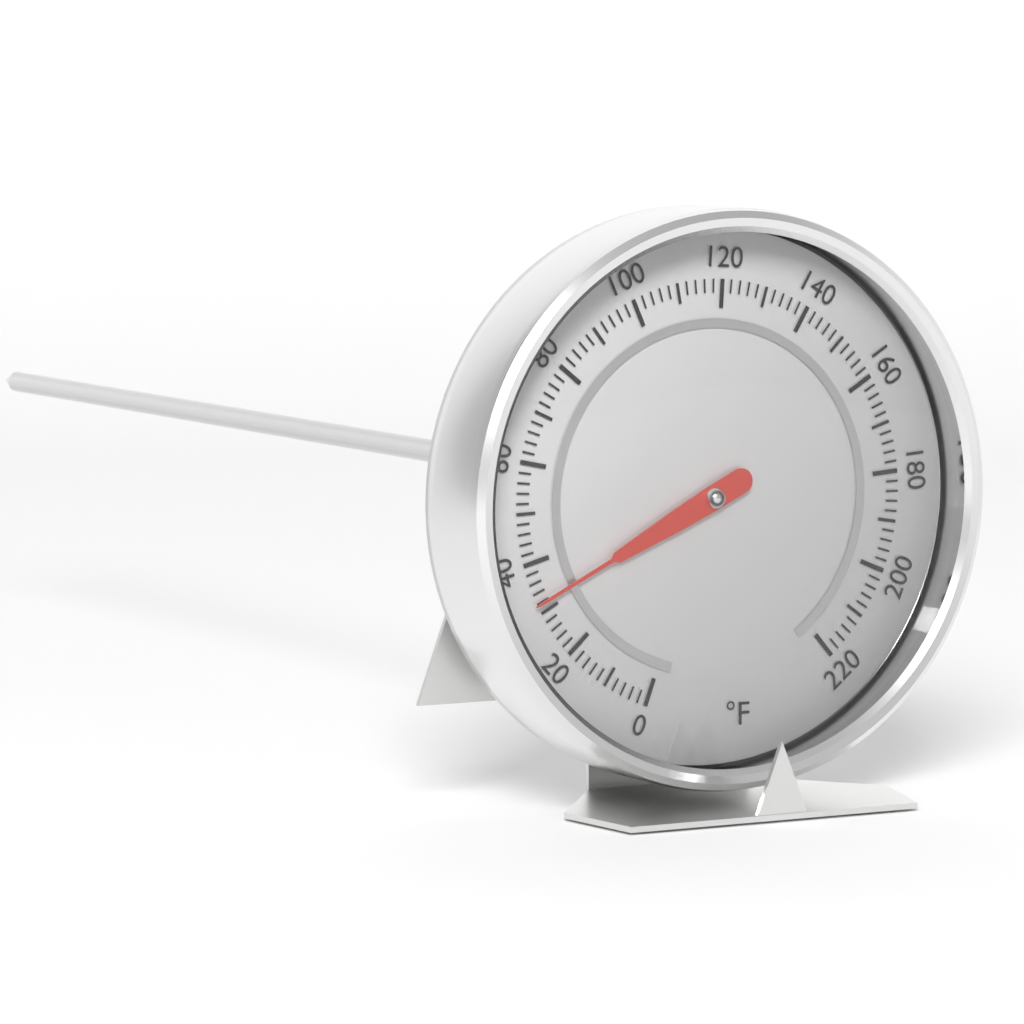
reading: 32 °F
